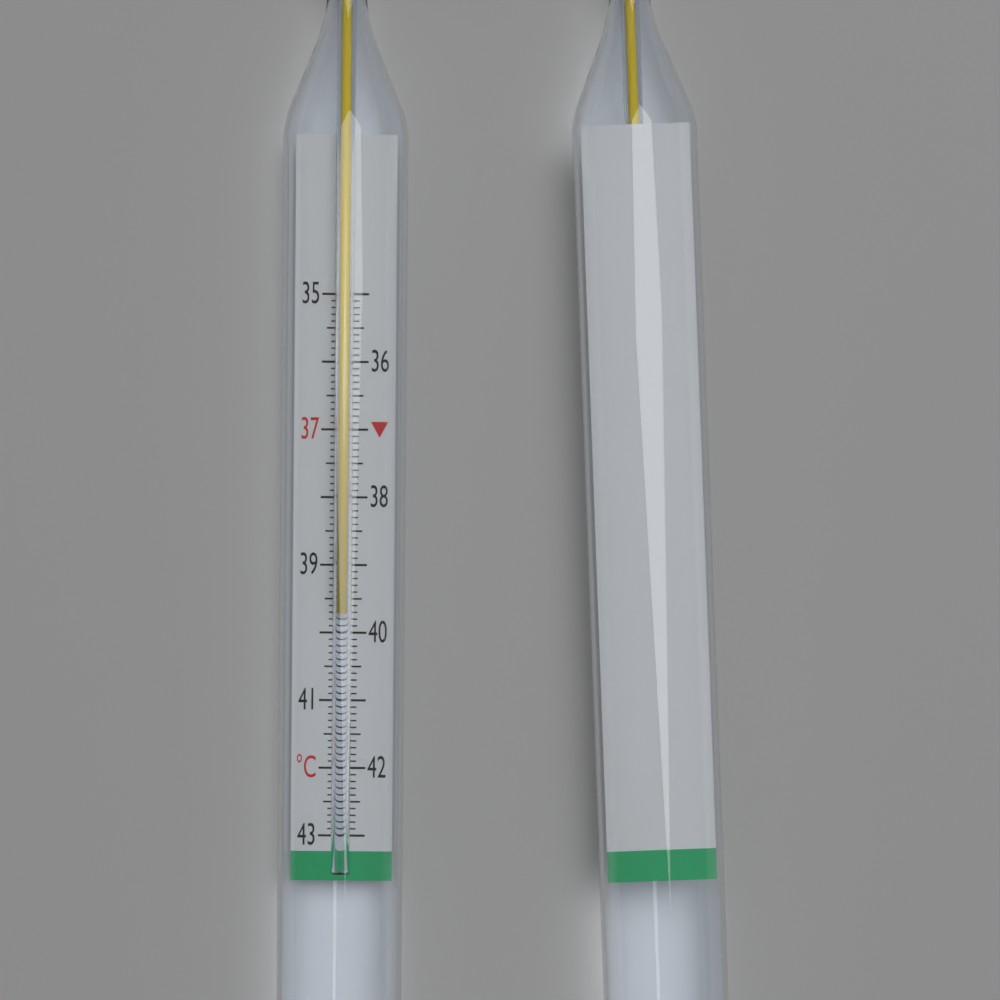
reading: 39.7 °C
